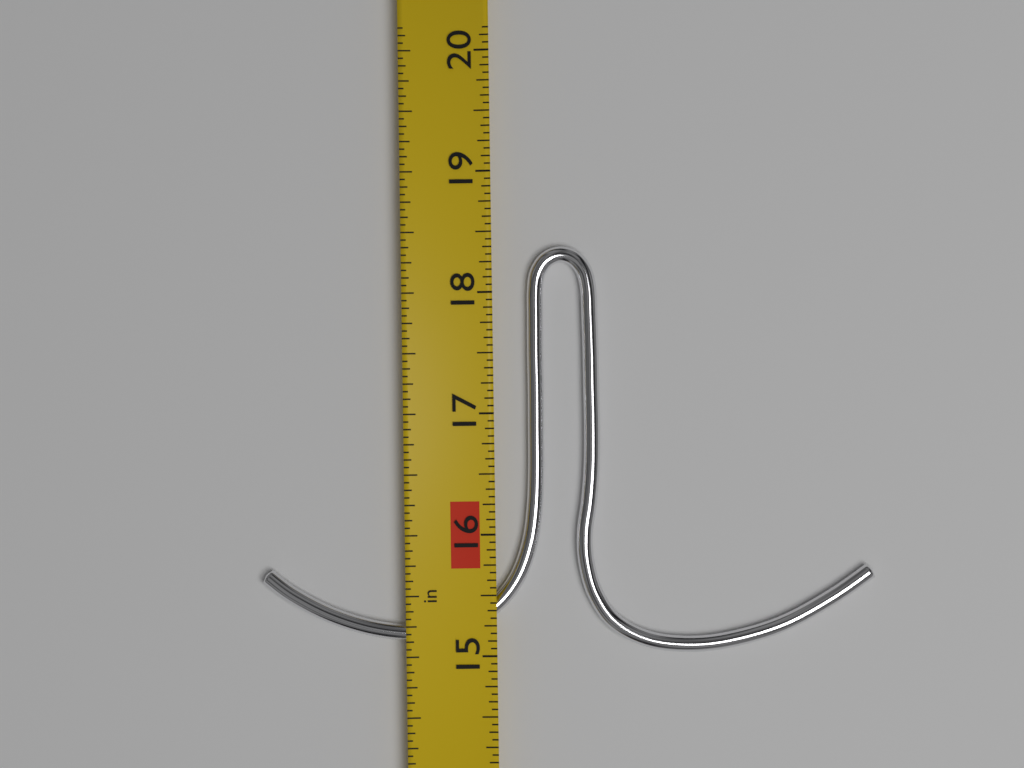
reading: 18.3750 in
